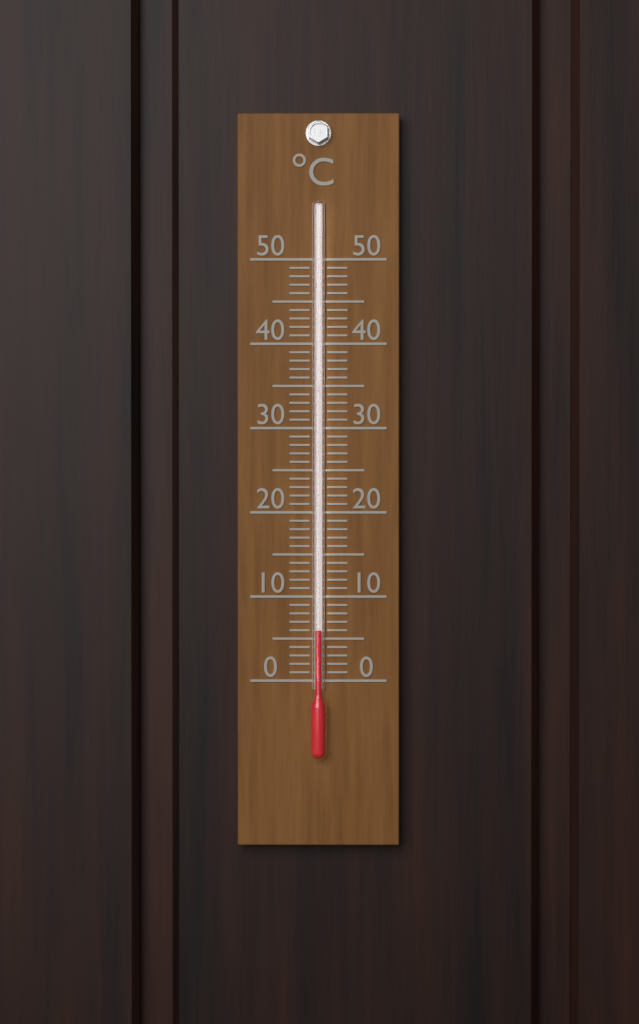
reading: 6 °C
